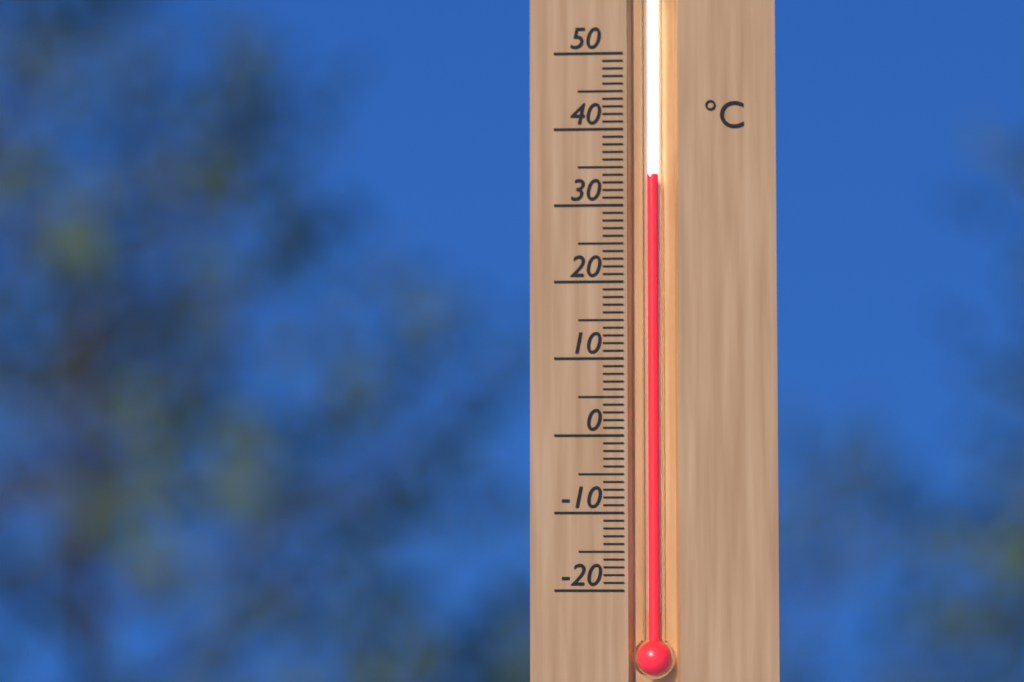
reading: 34 °C
